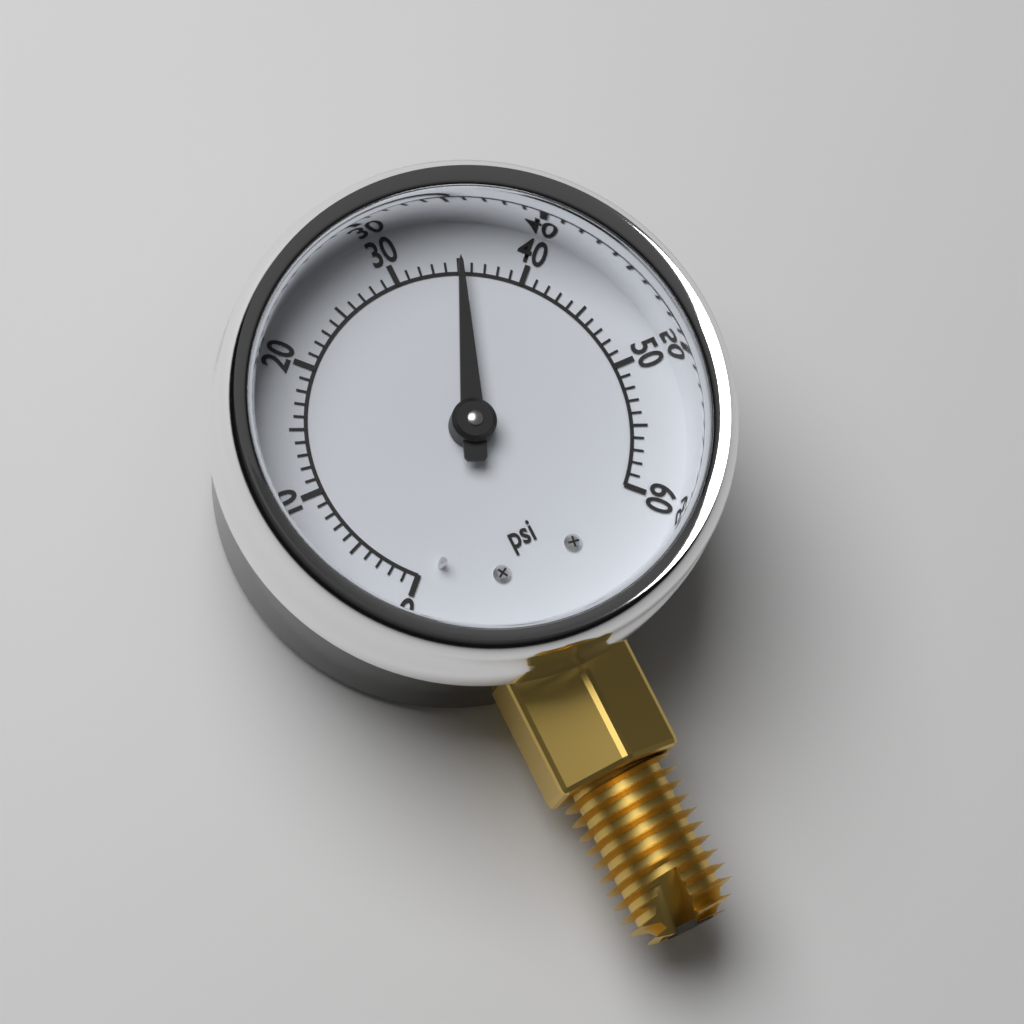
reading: 35 psi
